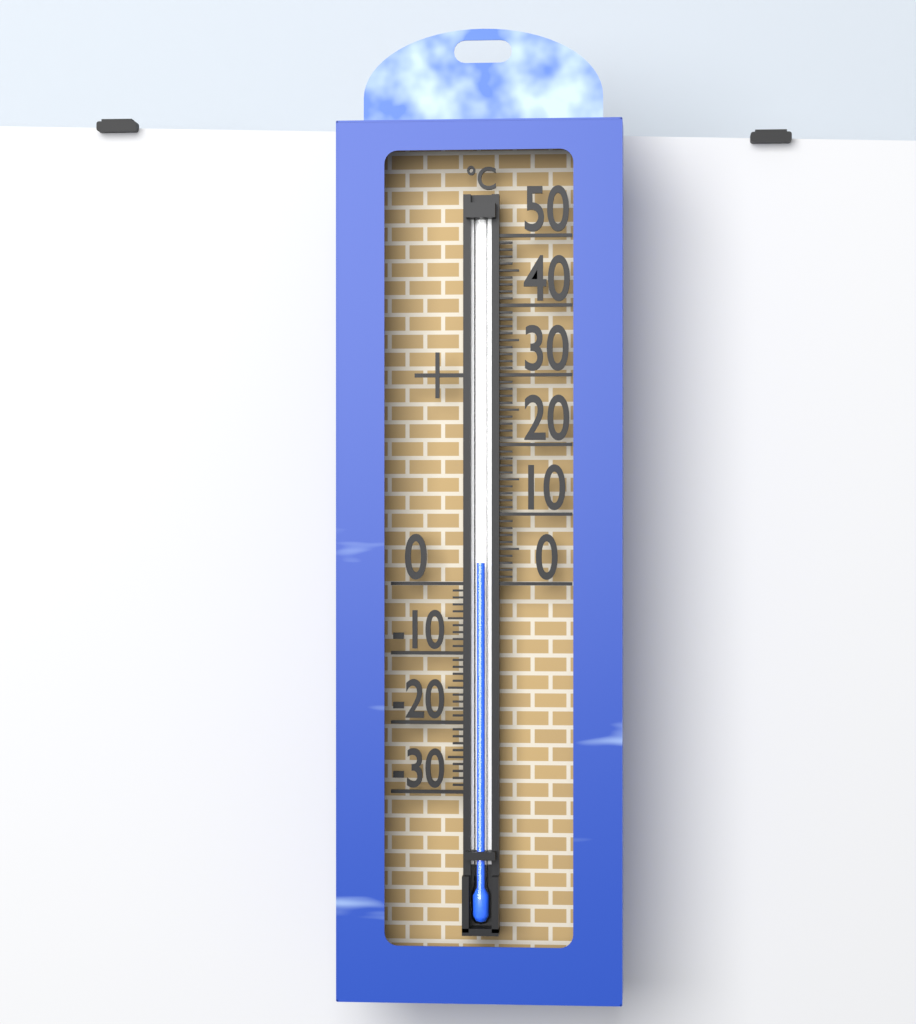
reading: 3 °C
